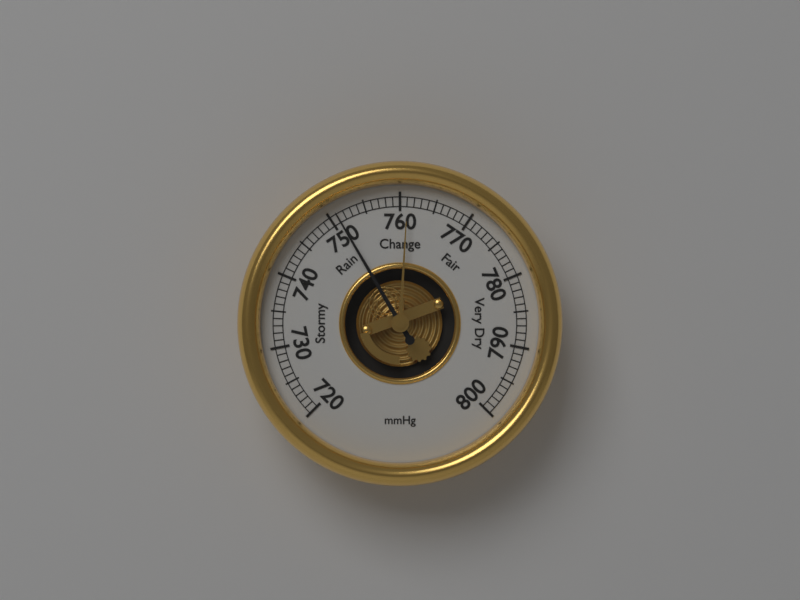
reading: 751 mmHg
